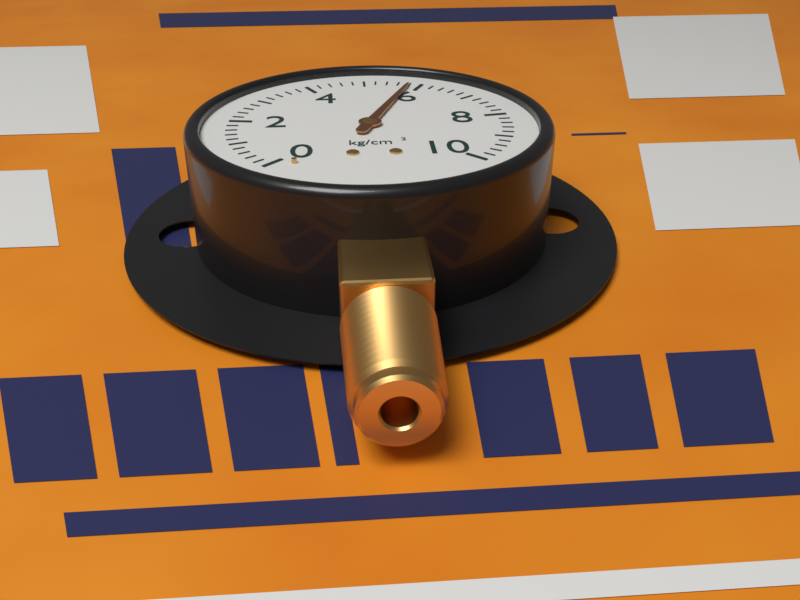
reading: 5.8 kg/cm²
